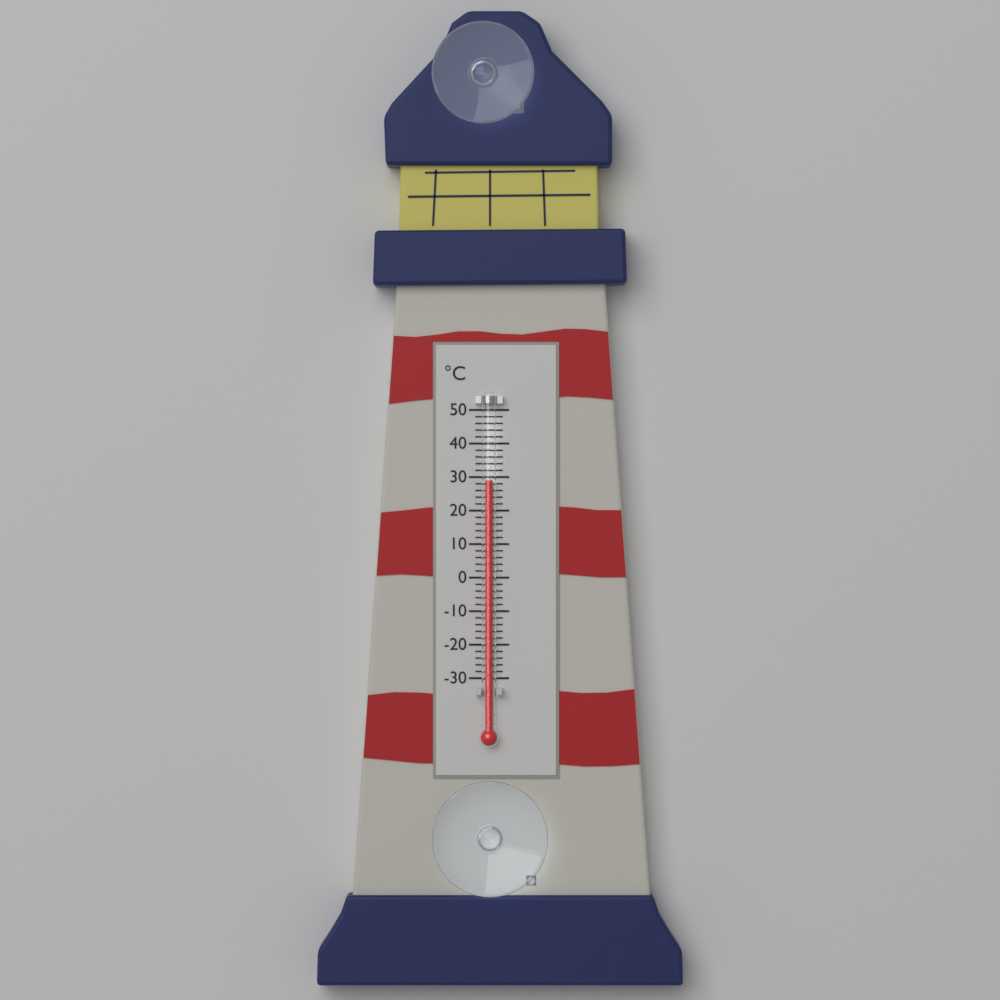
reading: 29 °C
